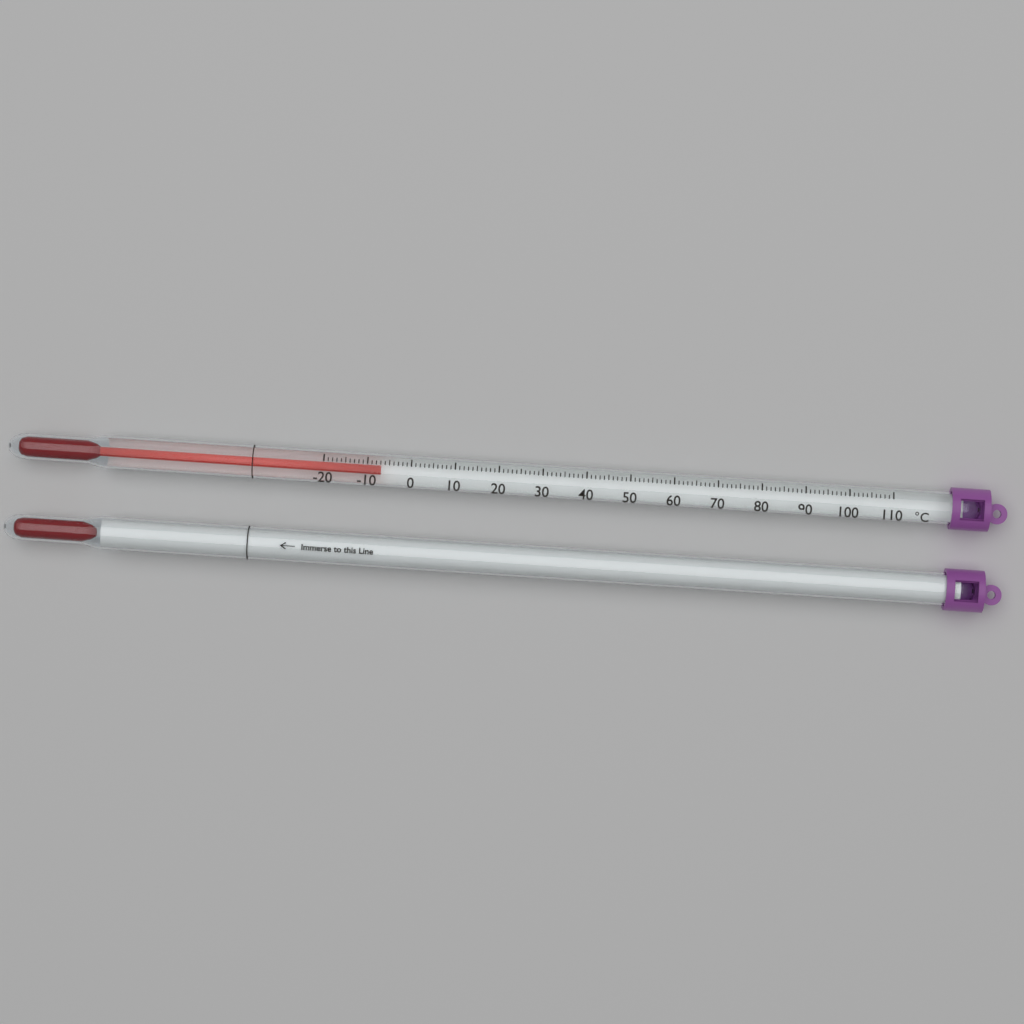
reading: -7 °C
